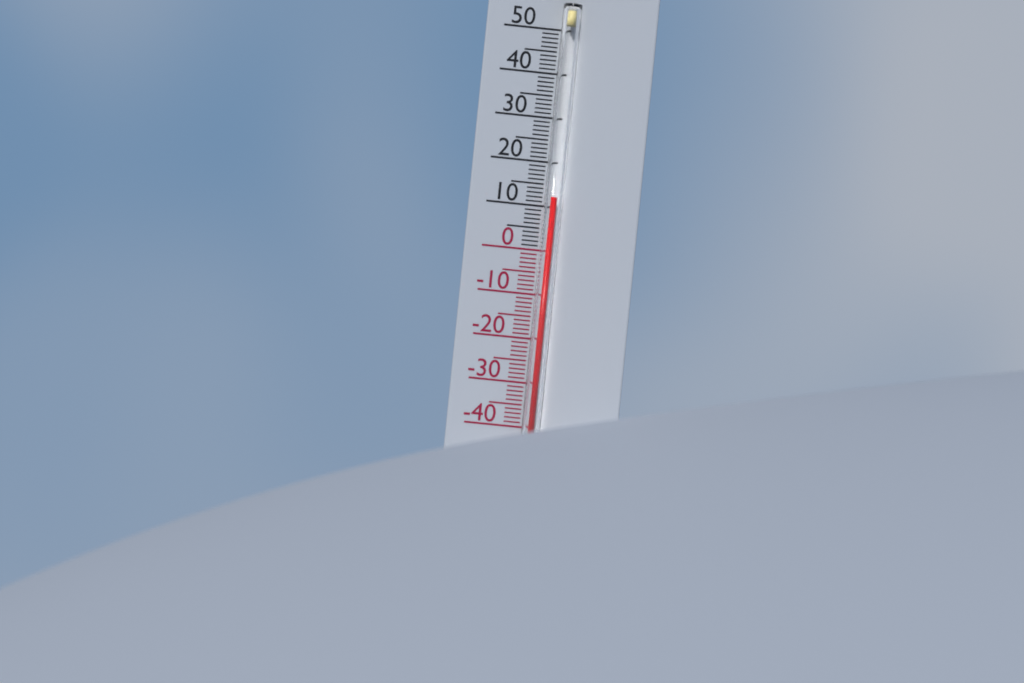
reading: 12 °C
